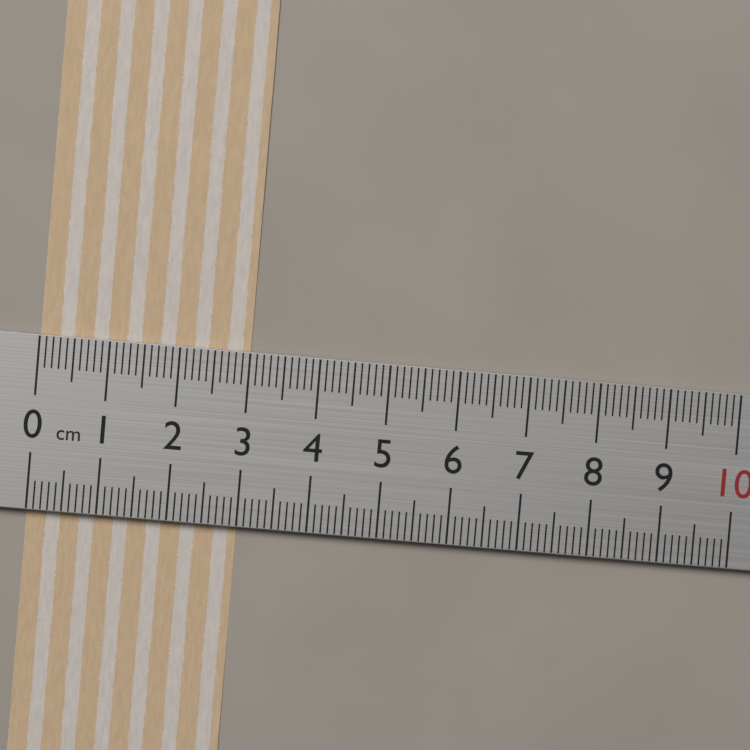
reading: 3.0 cm
